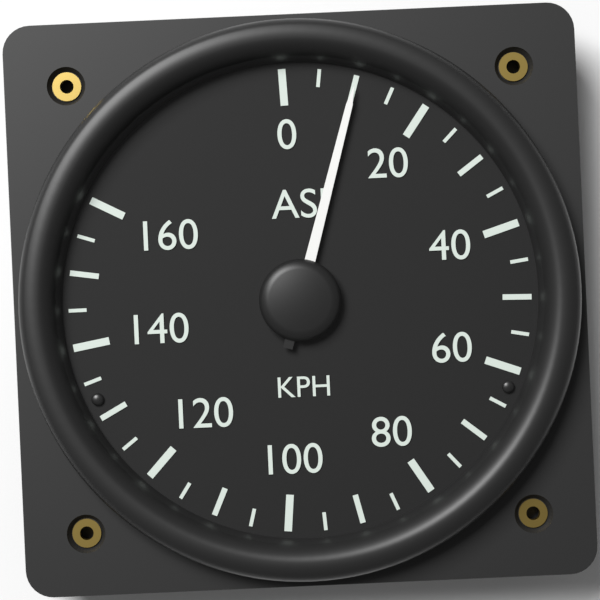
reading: 10 KPH
